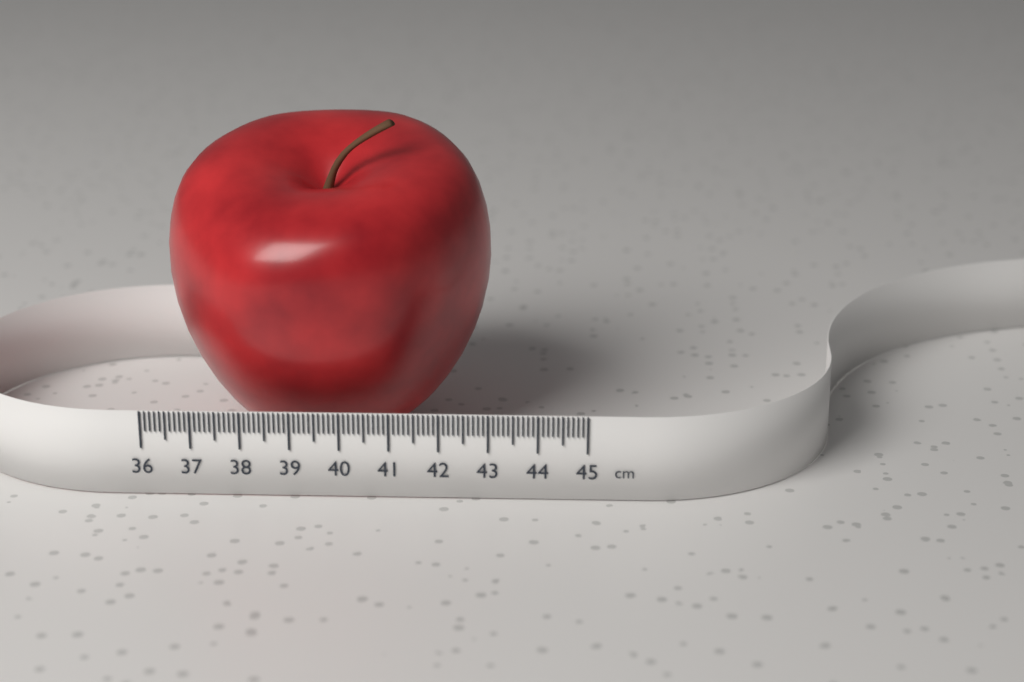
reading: 42.9 cm
